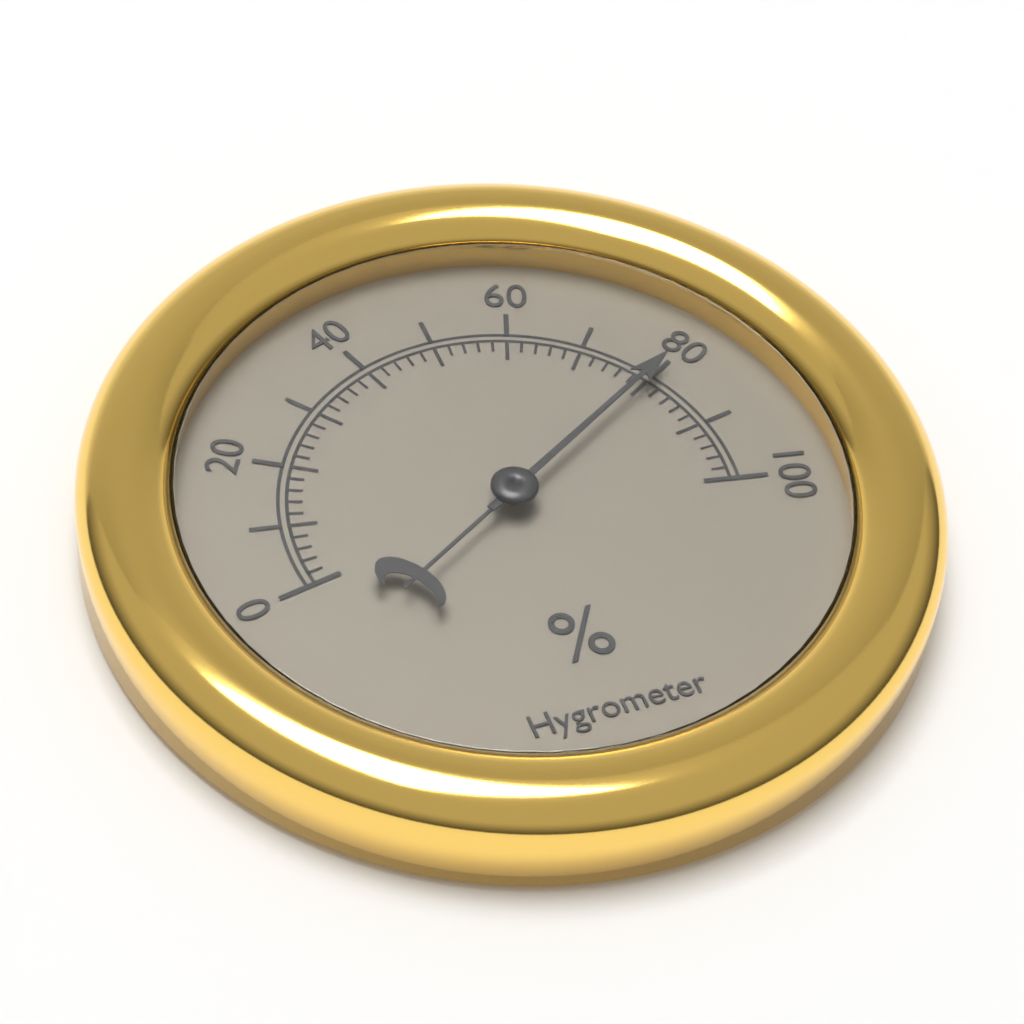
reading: 80 %
